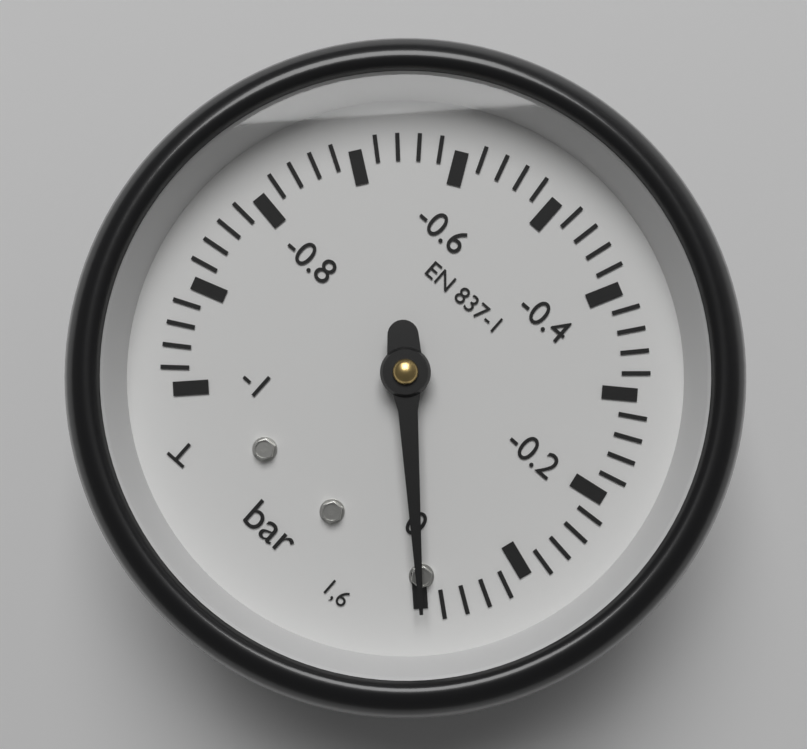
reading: 0.00 bar
